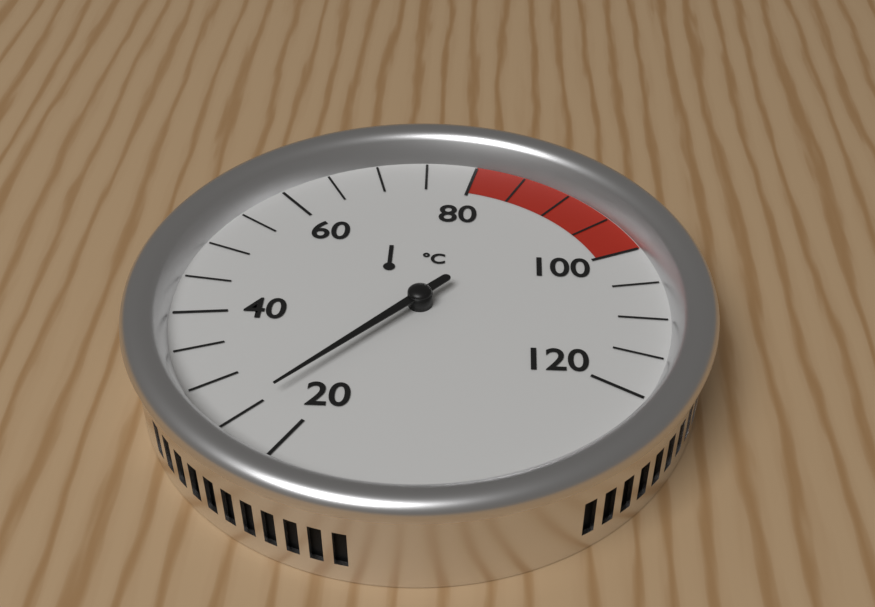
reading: 25 °C
